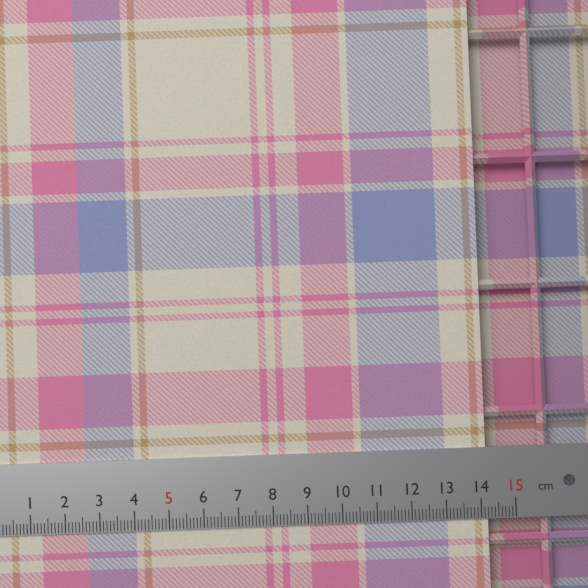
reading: 14.2 cm
